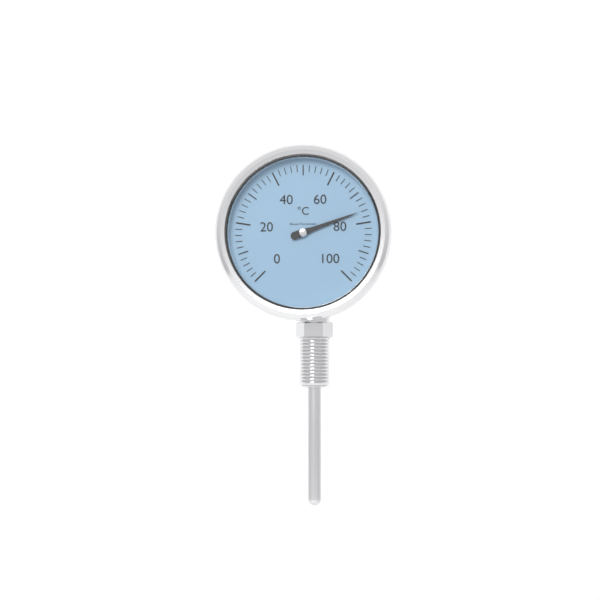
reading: 76 °C
